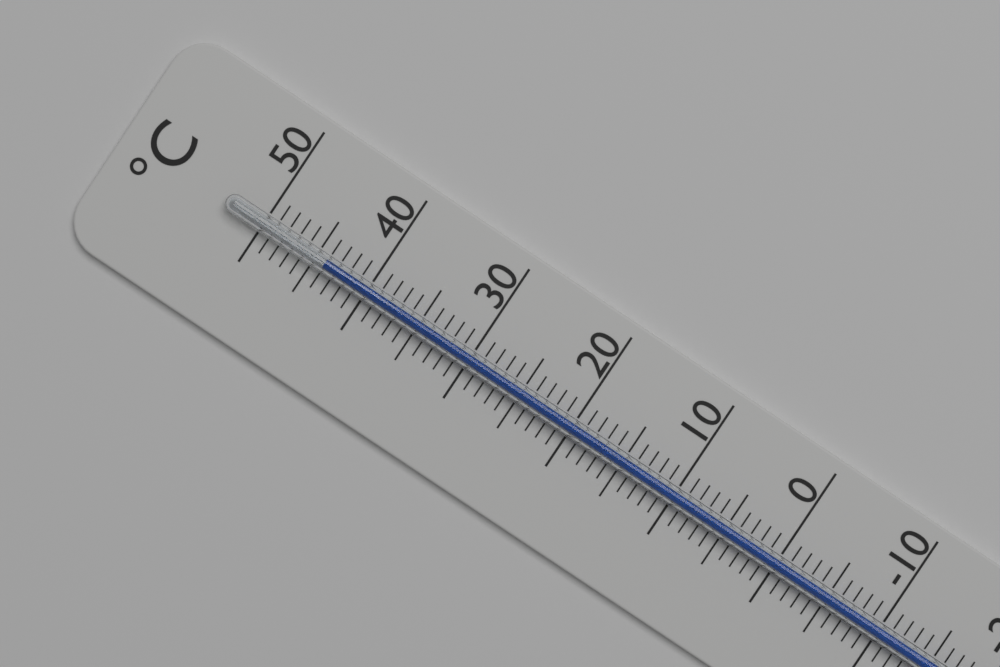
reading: 44 °C
